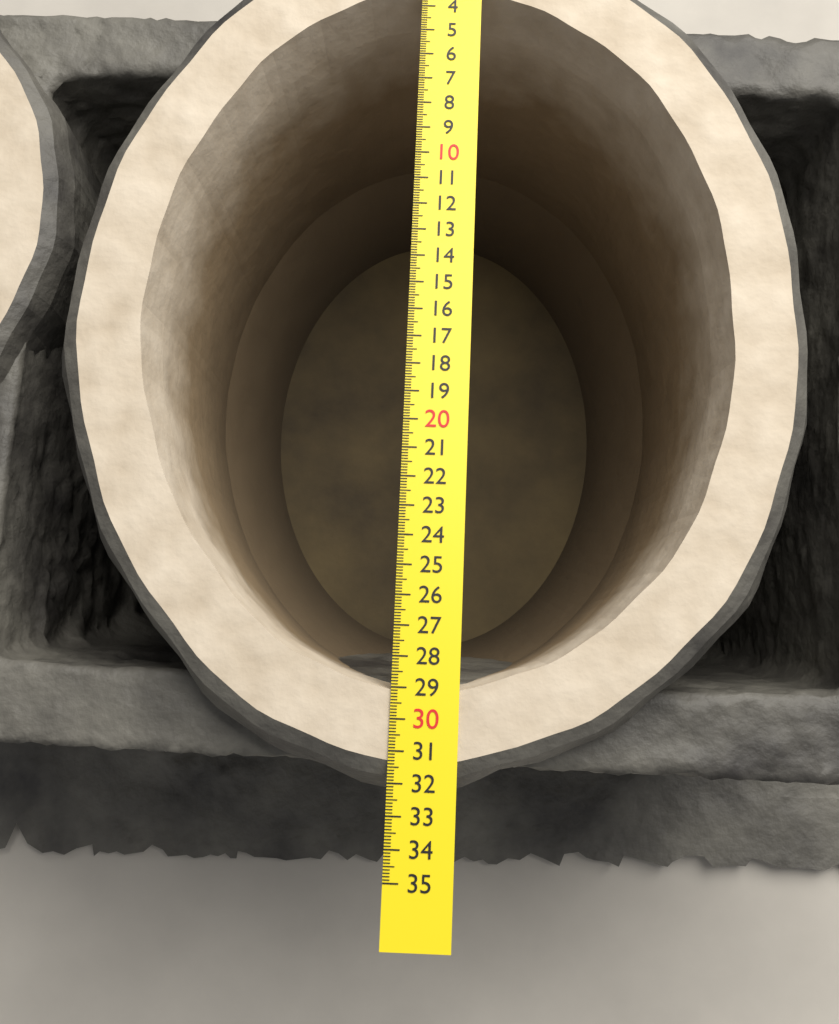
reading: 32.3 cm
